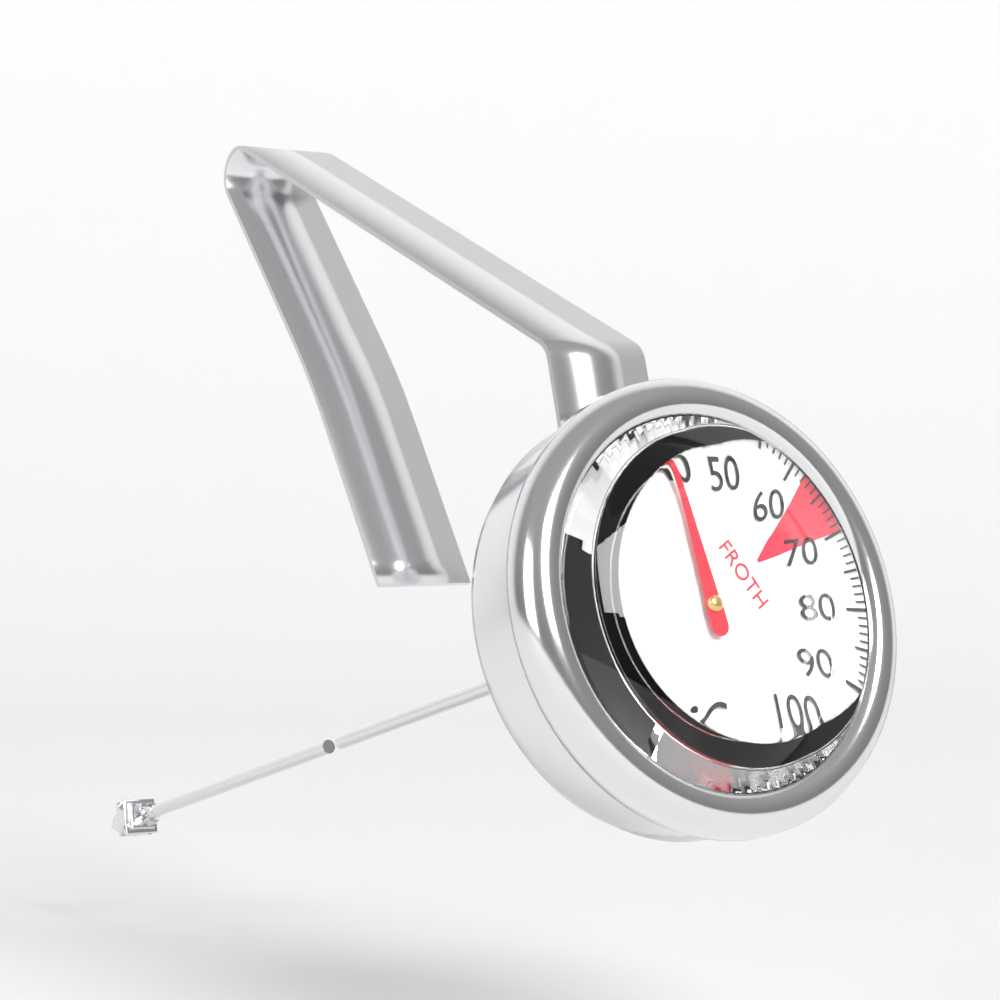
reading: 39 °C
